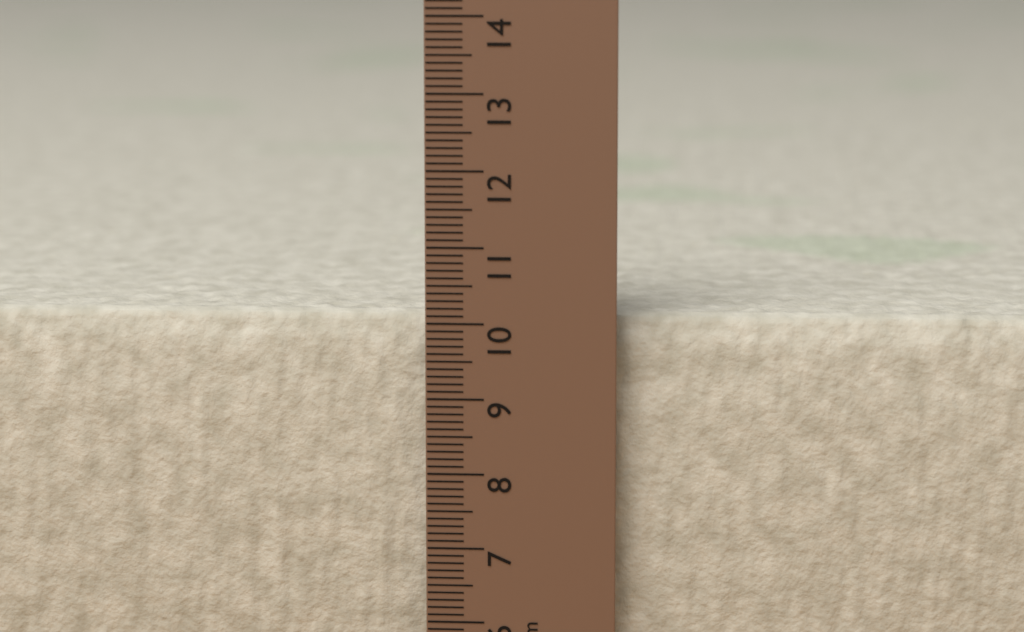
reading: 10.1 cm
